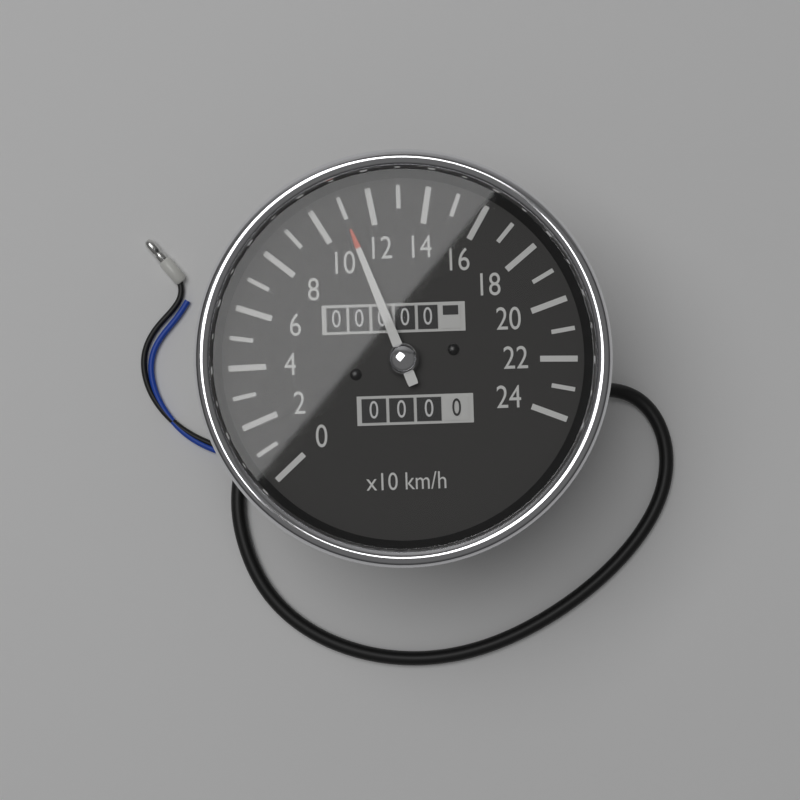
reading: 110 km/h
